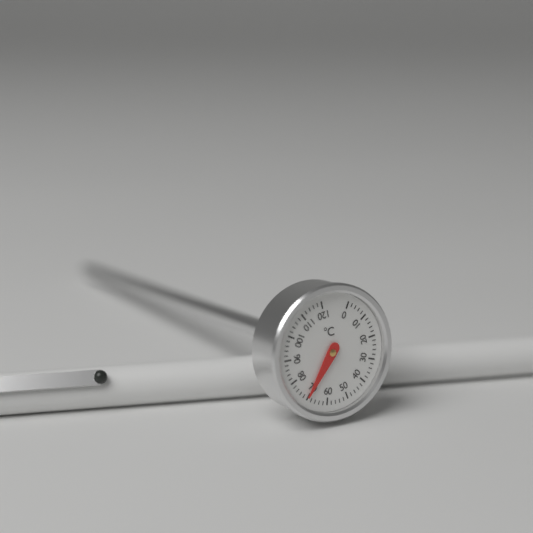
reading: 70 °C
